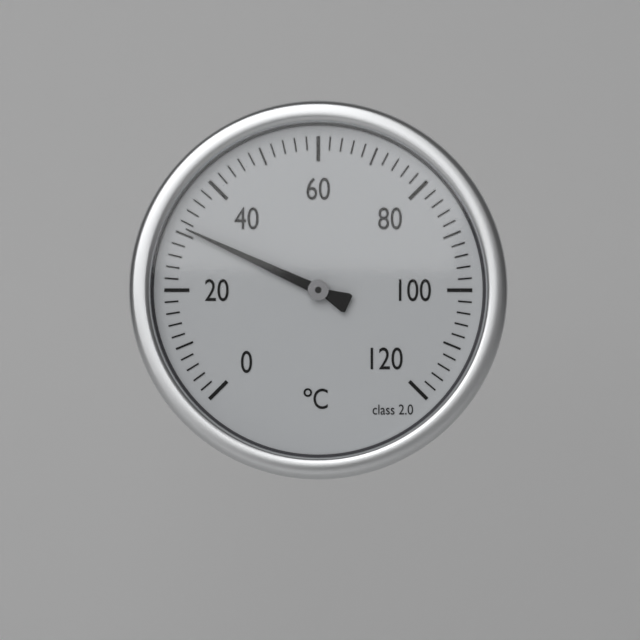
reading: 31 °C
